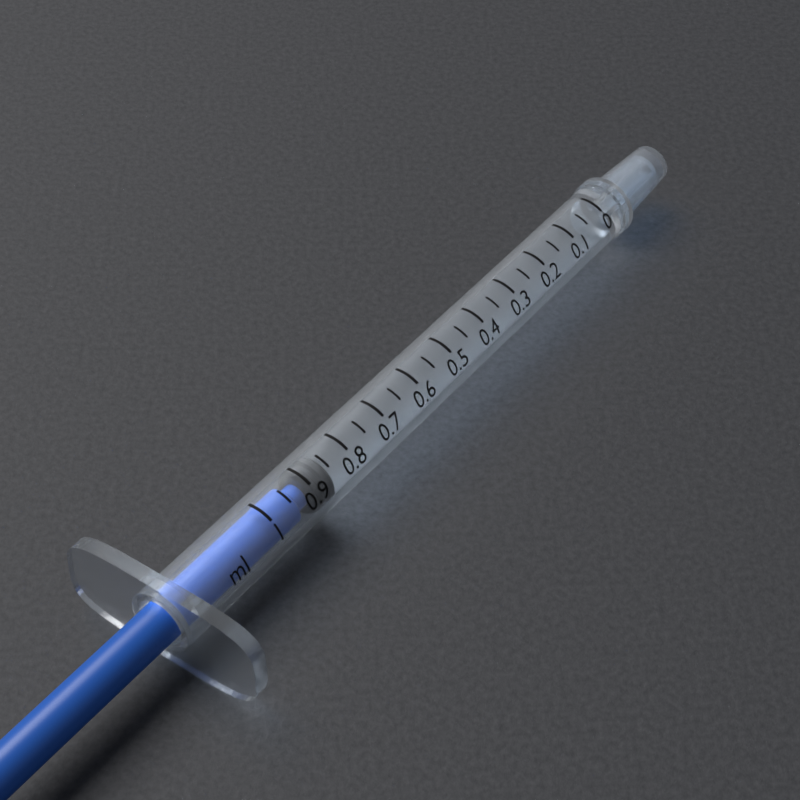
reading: 0.85 ml
